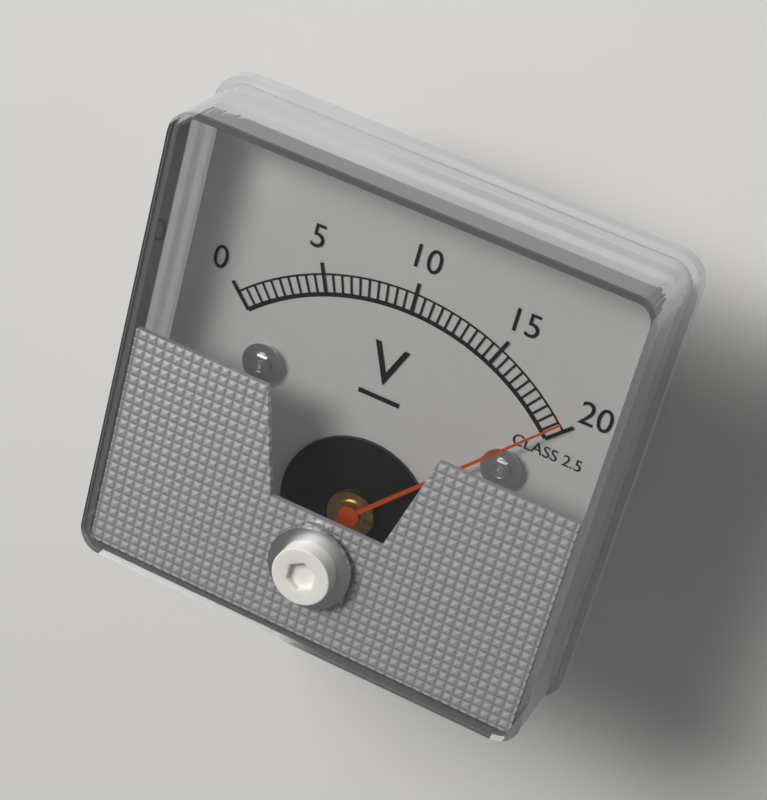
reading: 19.5 V
